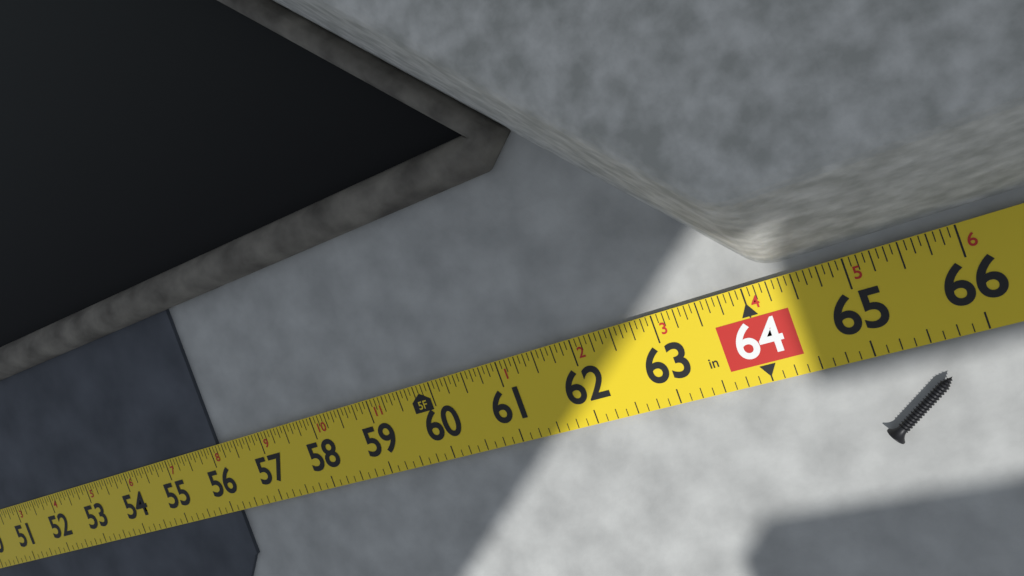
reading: 56.1250 in
